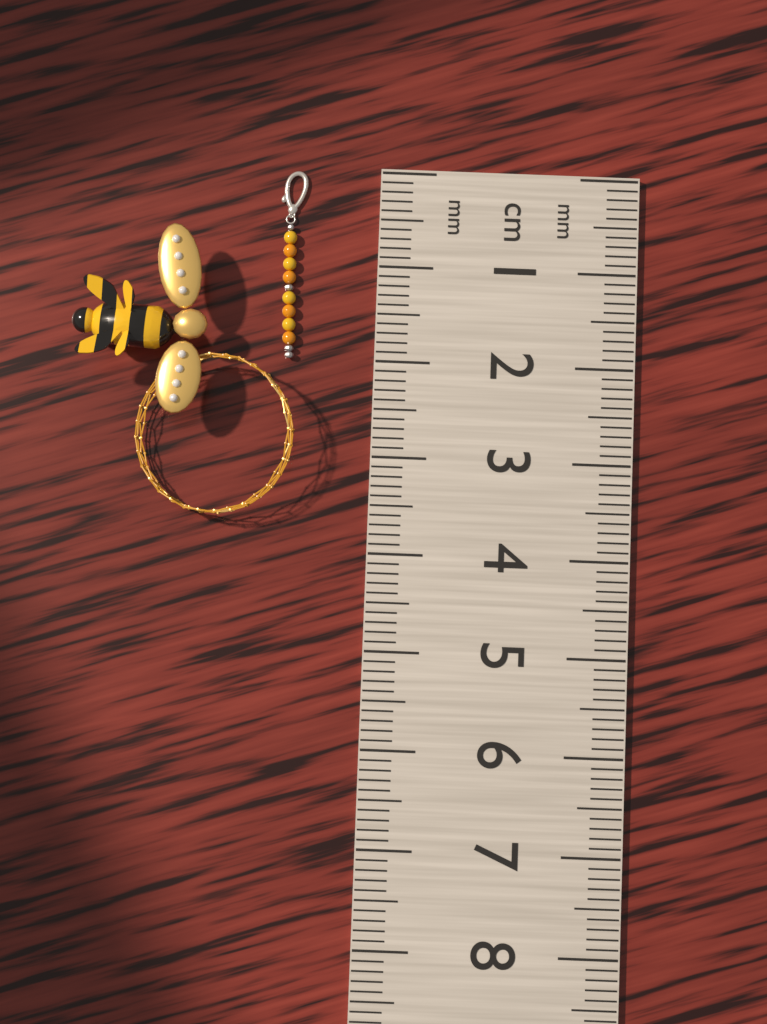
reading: 2.0 cm
